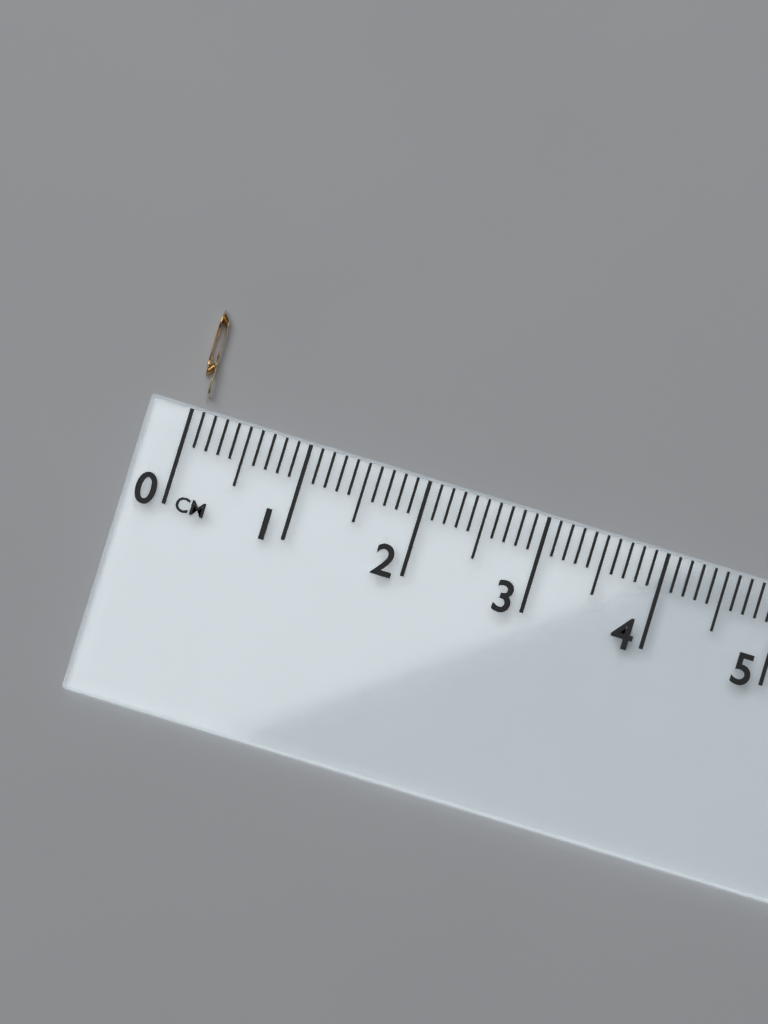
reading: 0.1 cm
